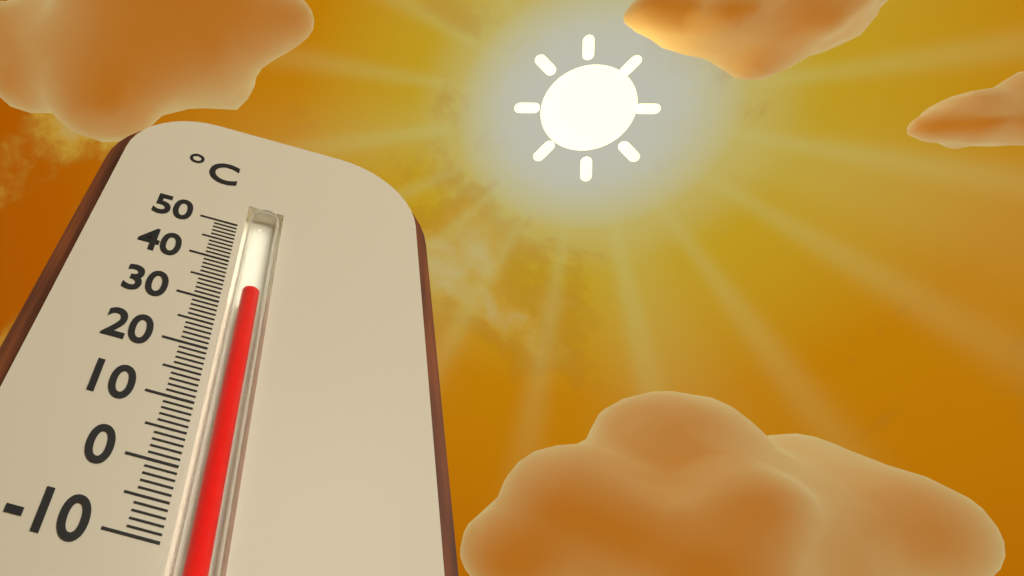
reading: 34 °C
